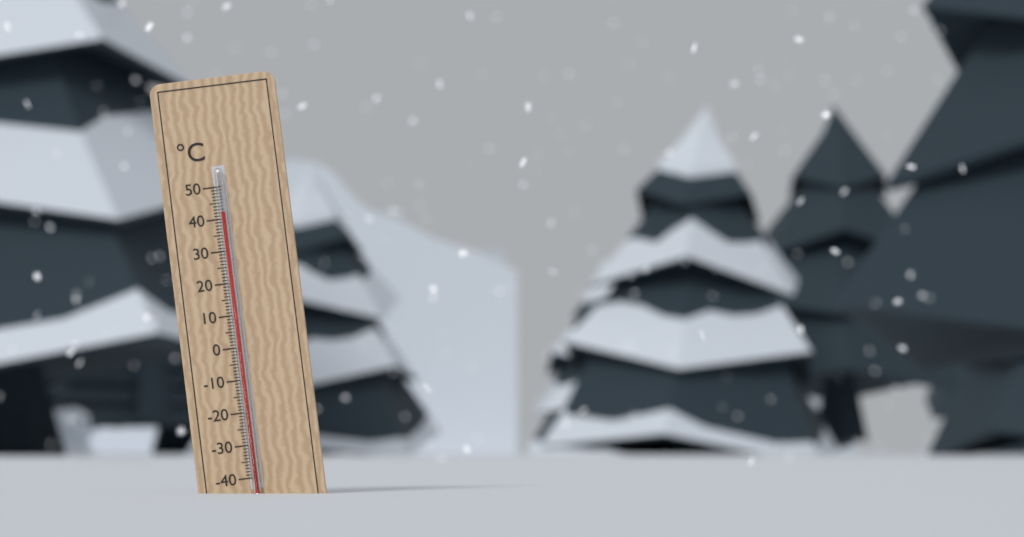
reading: 42 °C
